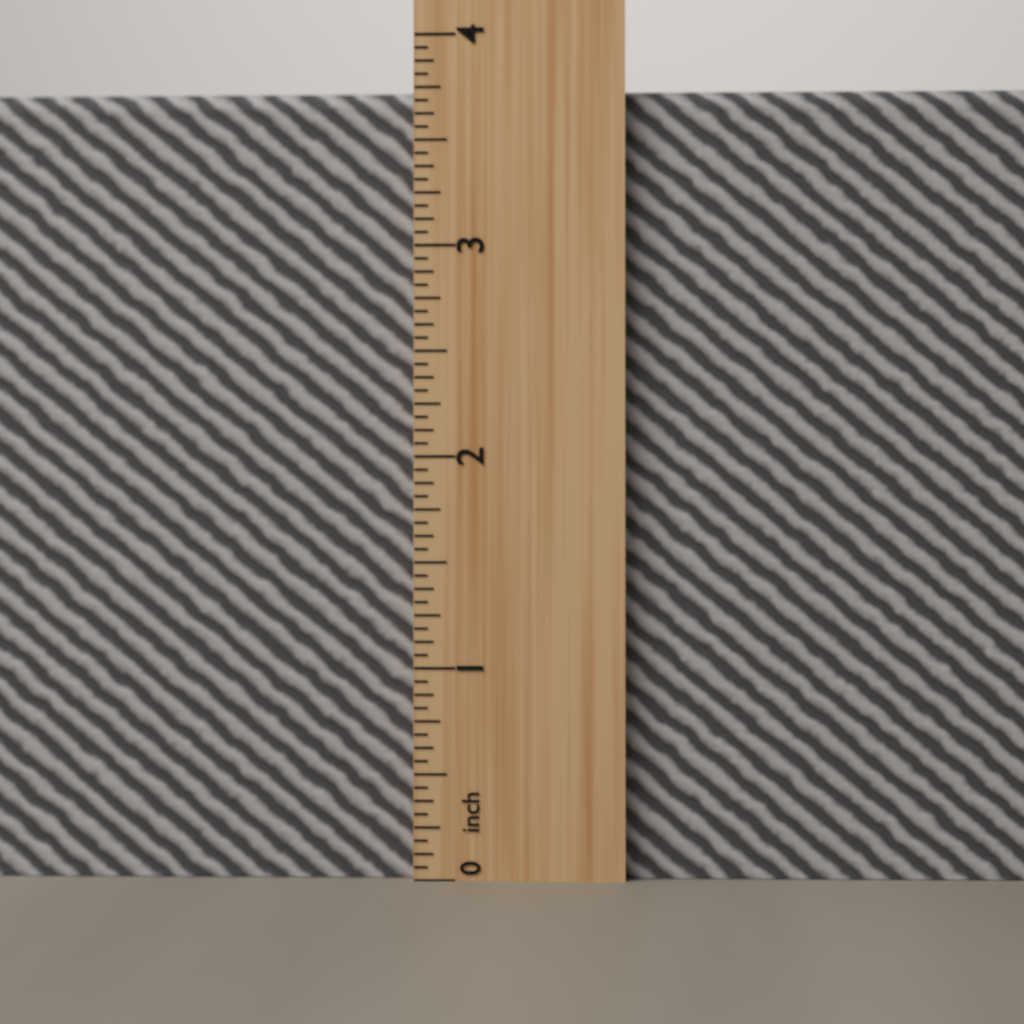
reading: 3.7500 inch
